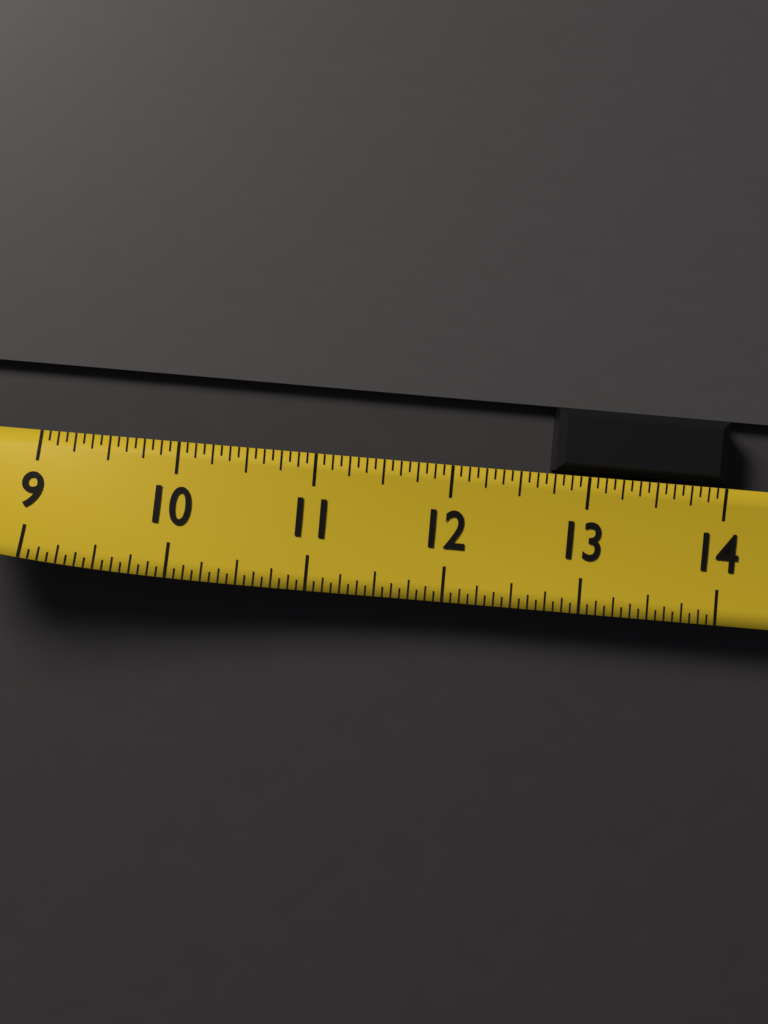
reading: 12.7500 (no unit)
